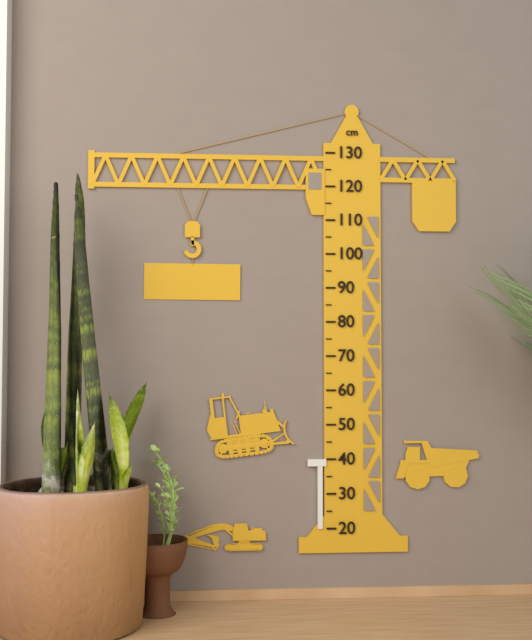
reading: 40 cm
